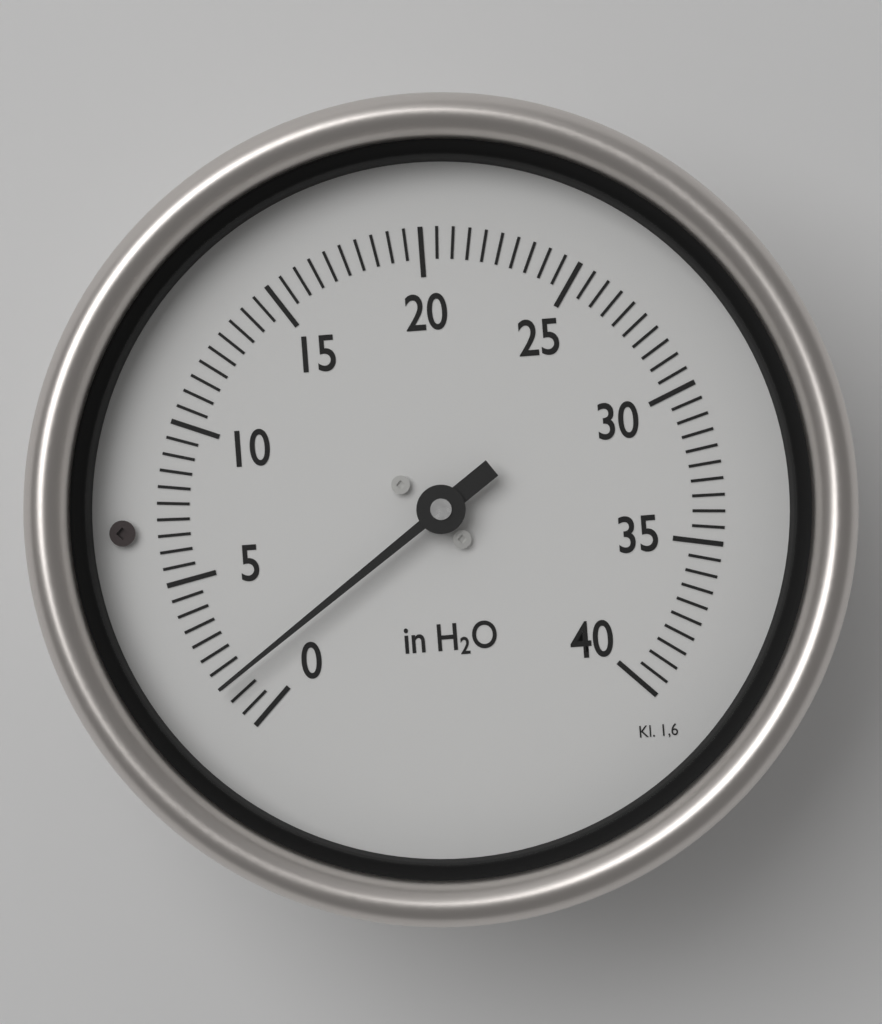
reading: 1.5 in H2O
